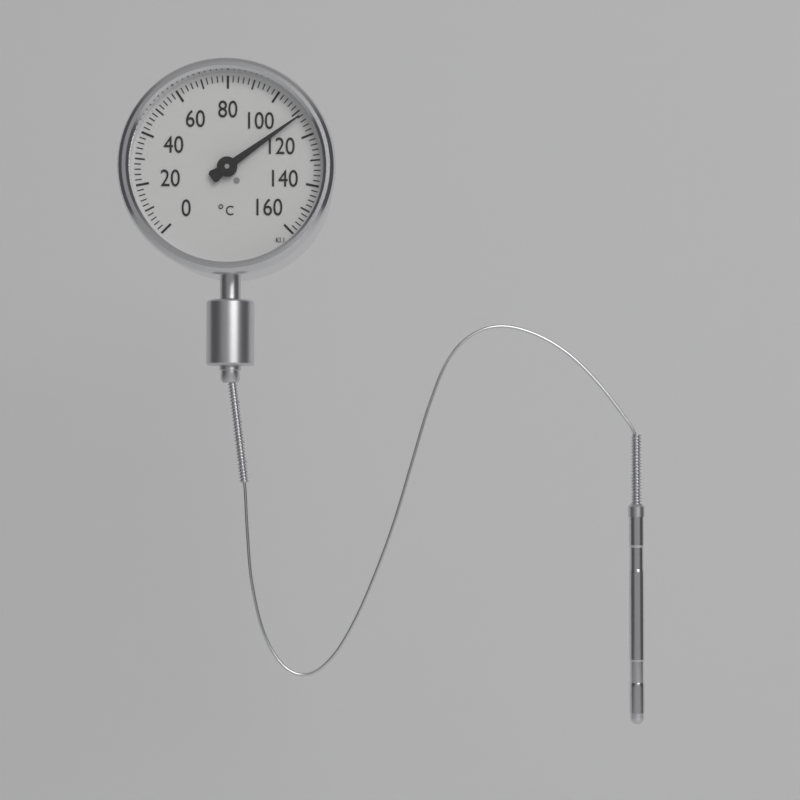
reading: 112 °C
